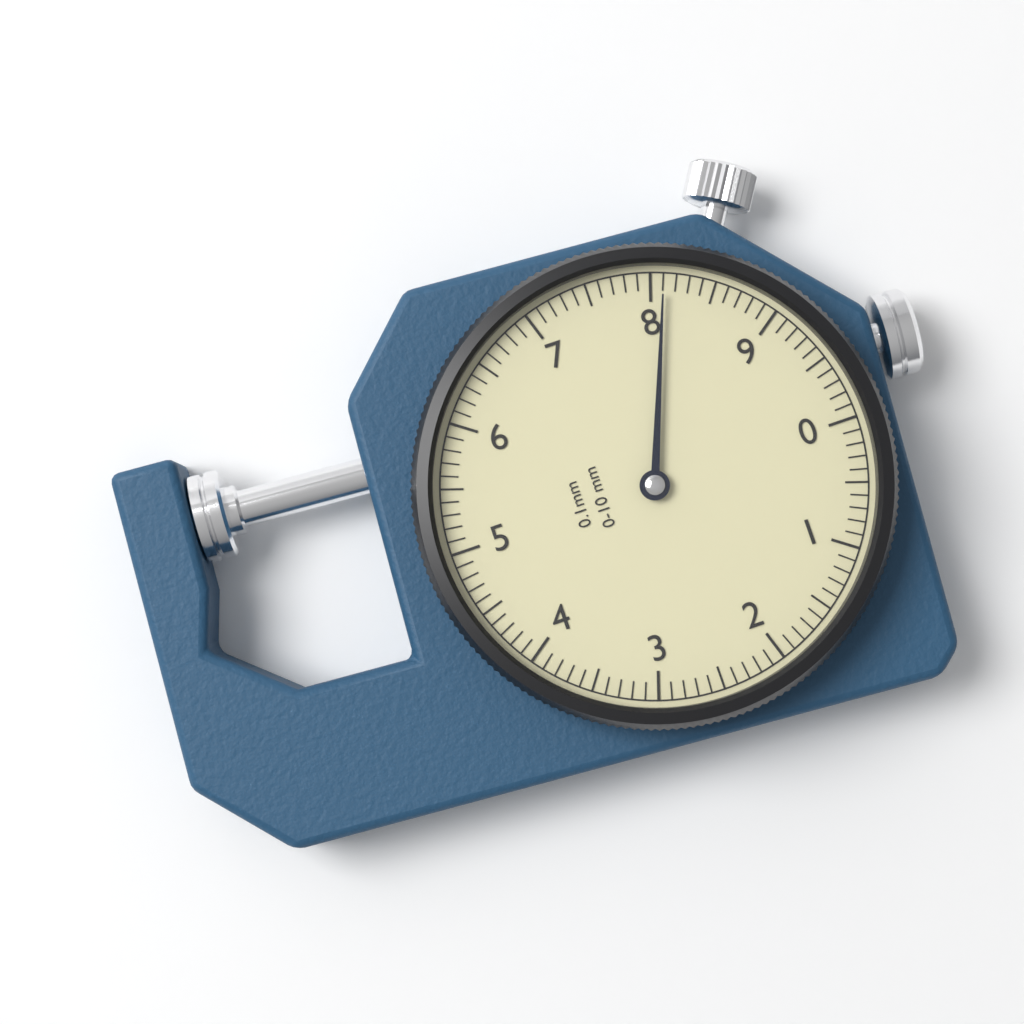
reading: 8.1 mm
